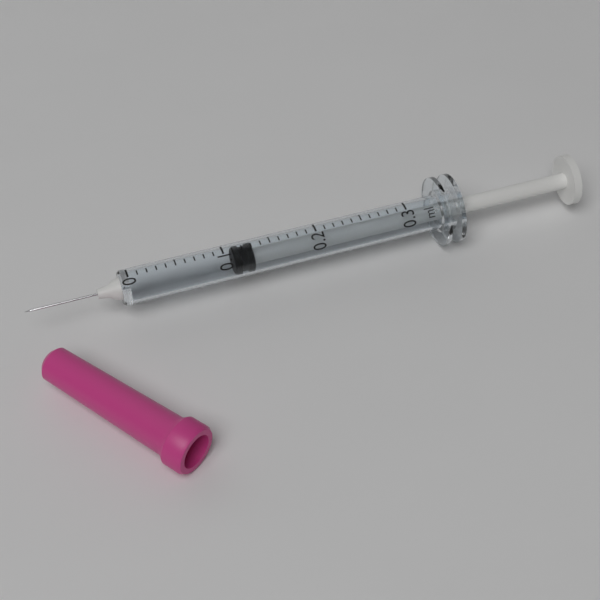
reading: 0.11 ml
